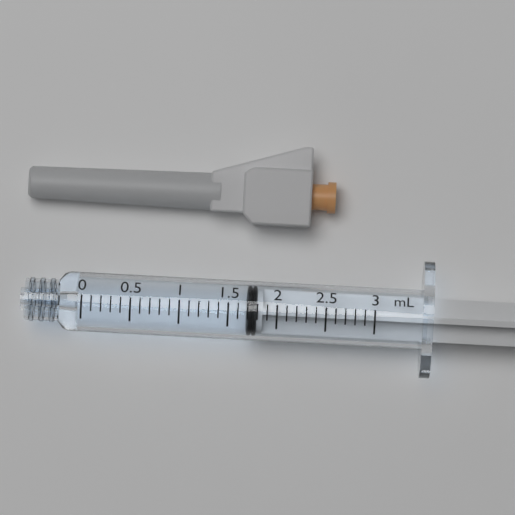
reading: 1.7 ml
